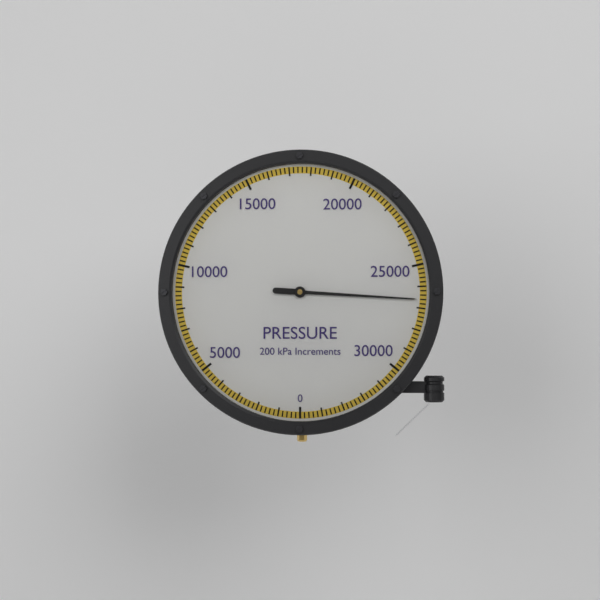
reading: 26600 kPa
